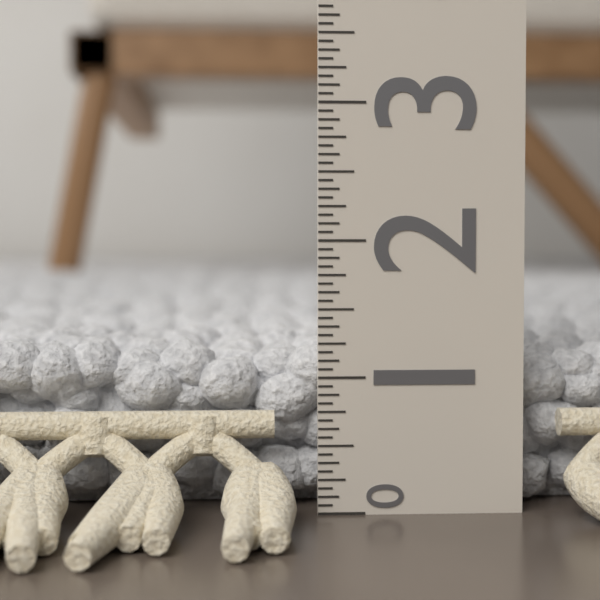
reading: 1.3125 (no unit)
